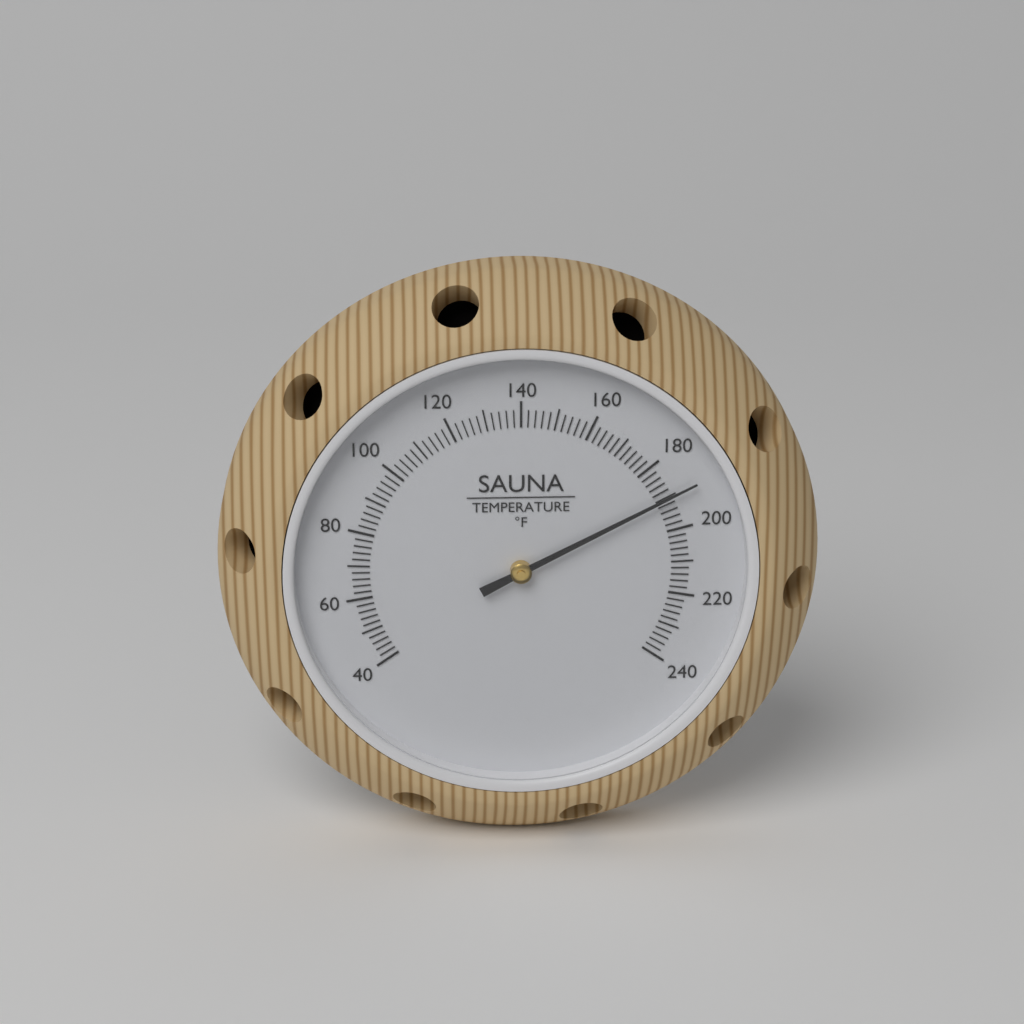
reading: 190 °F
